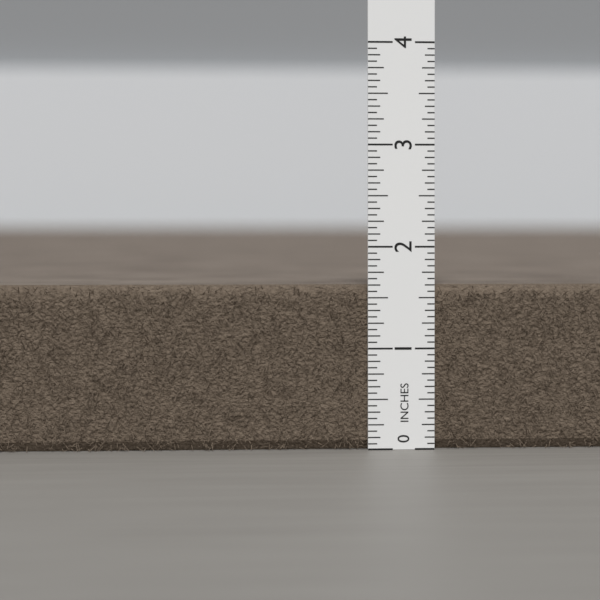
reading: 1.6250 in
